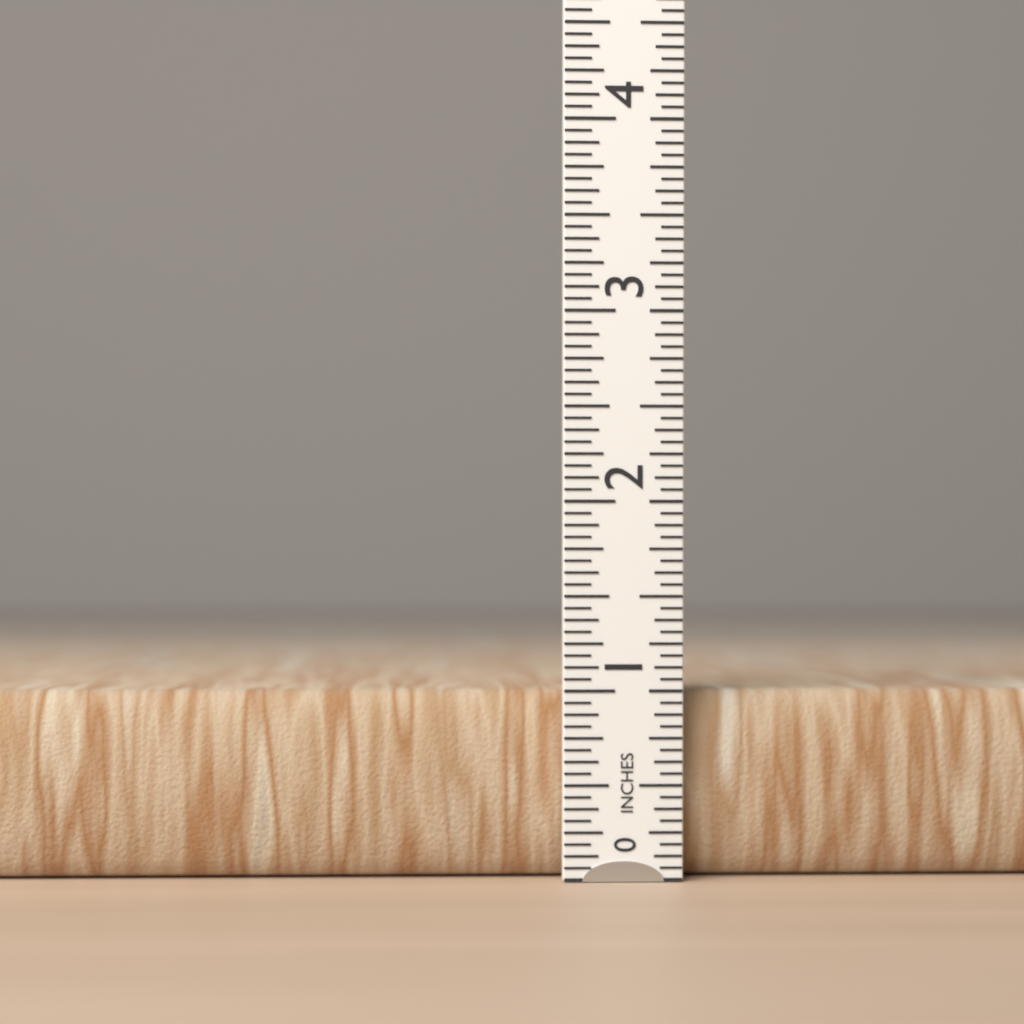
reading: 1.0000 in
